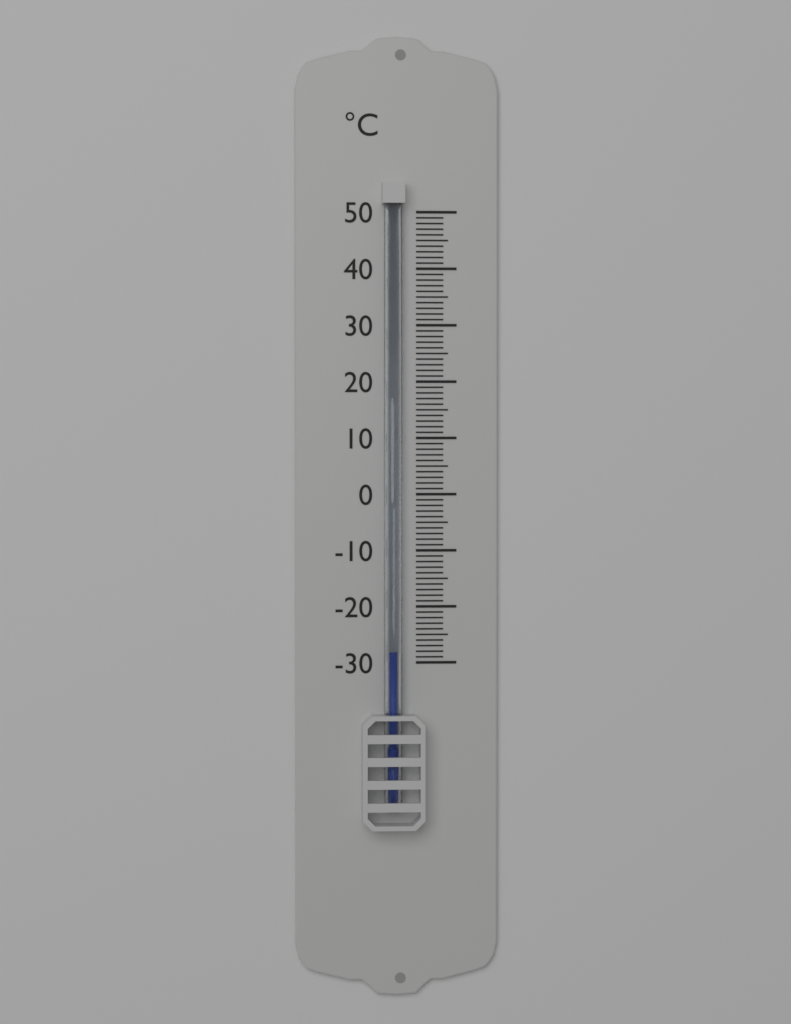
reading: -28 °C
